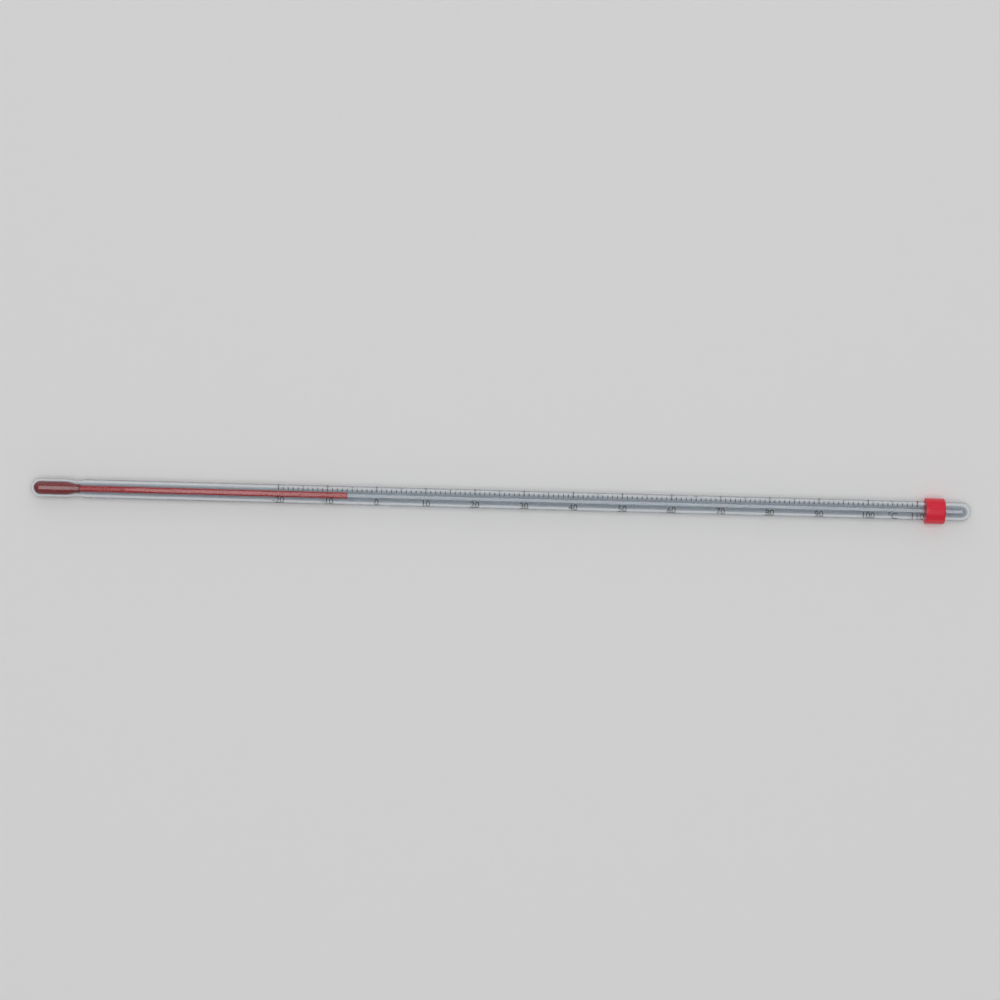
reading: -6 °C
